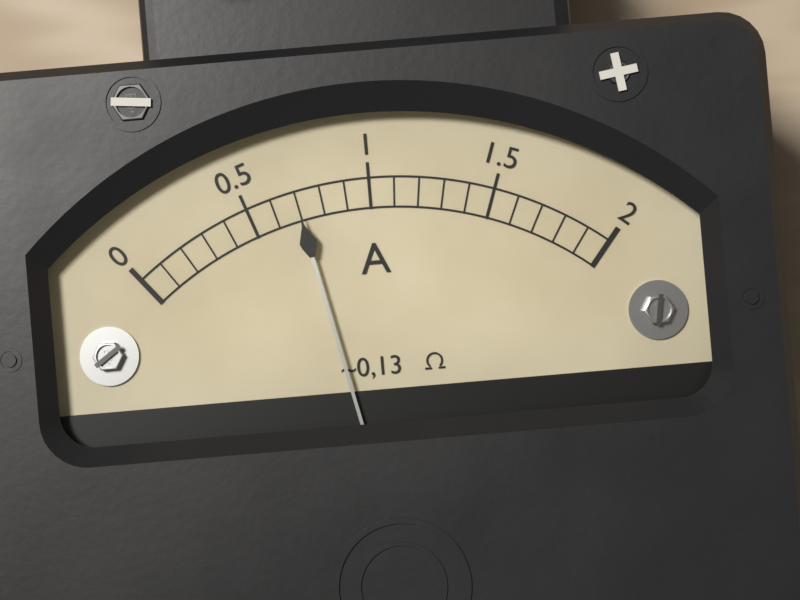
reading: 0.7 A
